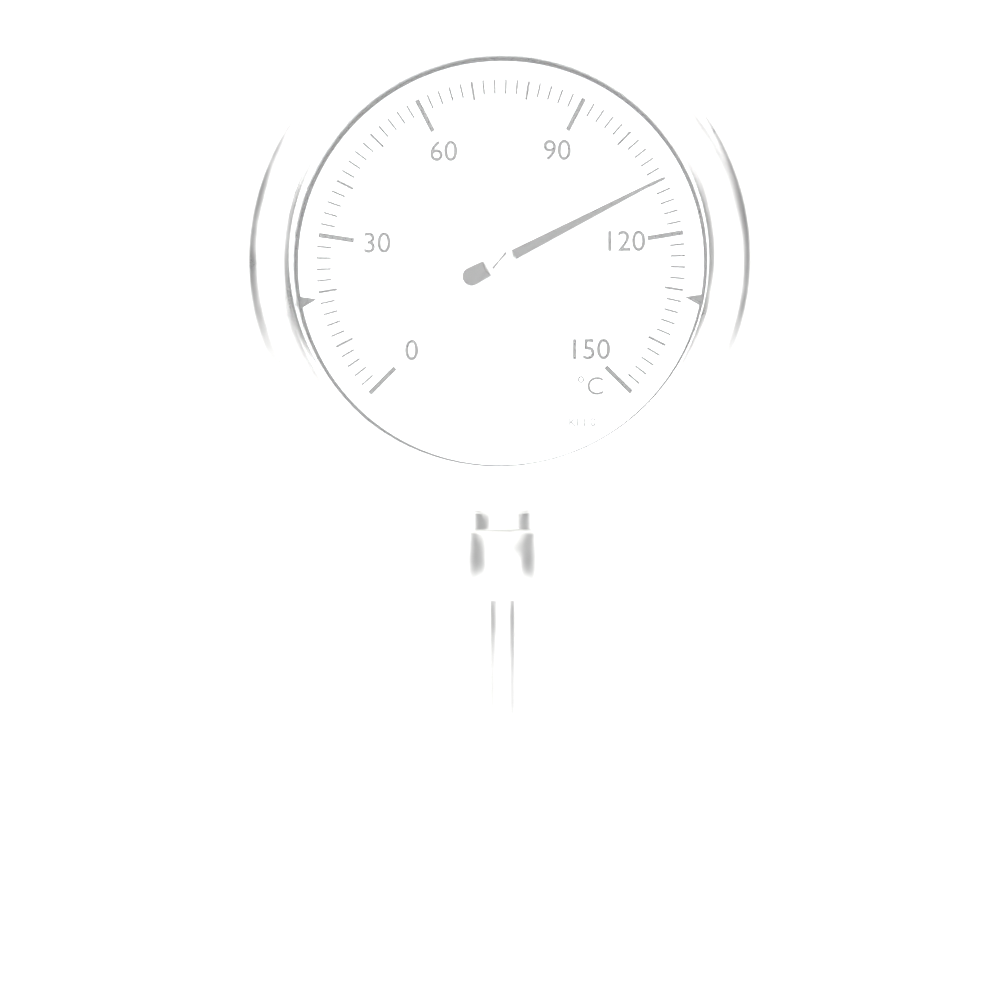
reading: 110 °C
